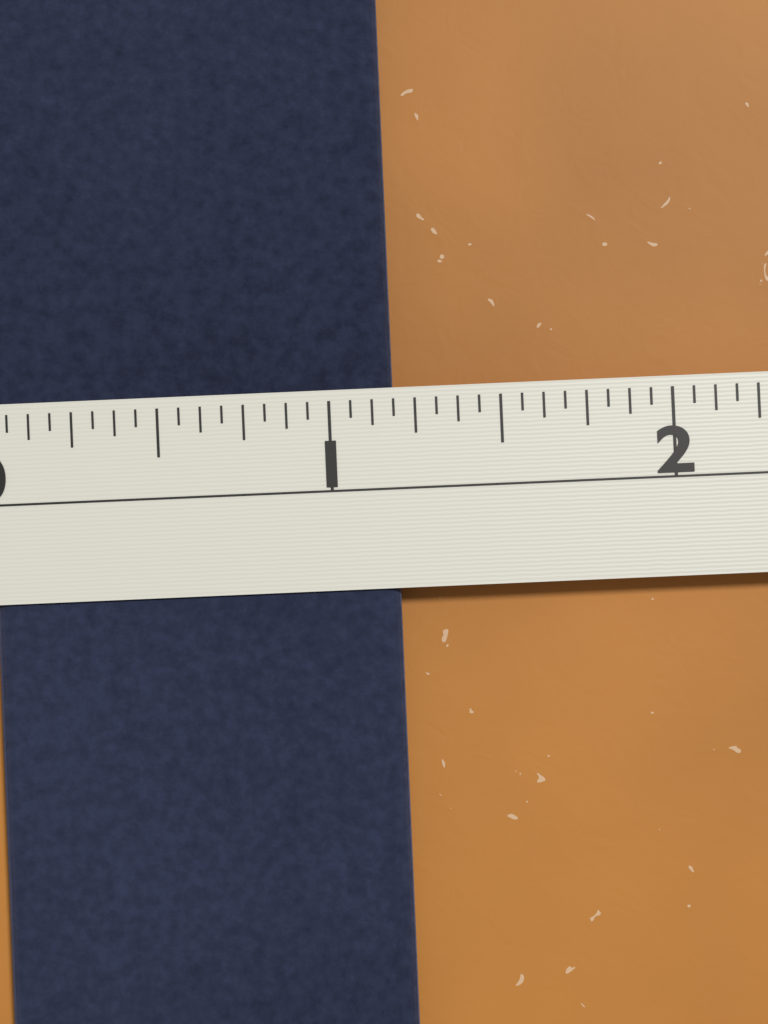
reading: 1.1875 in
